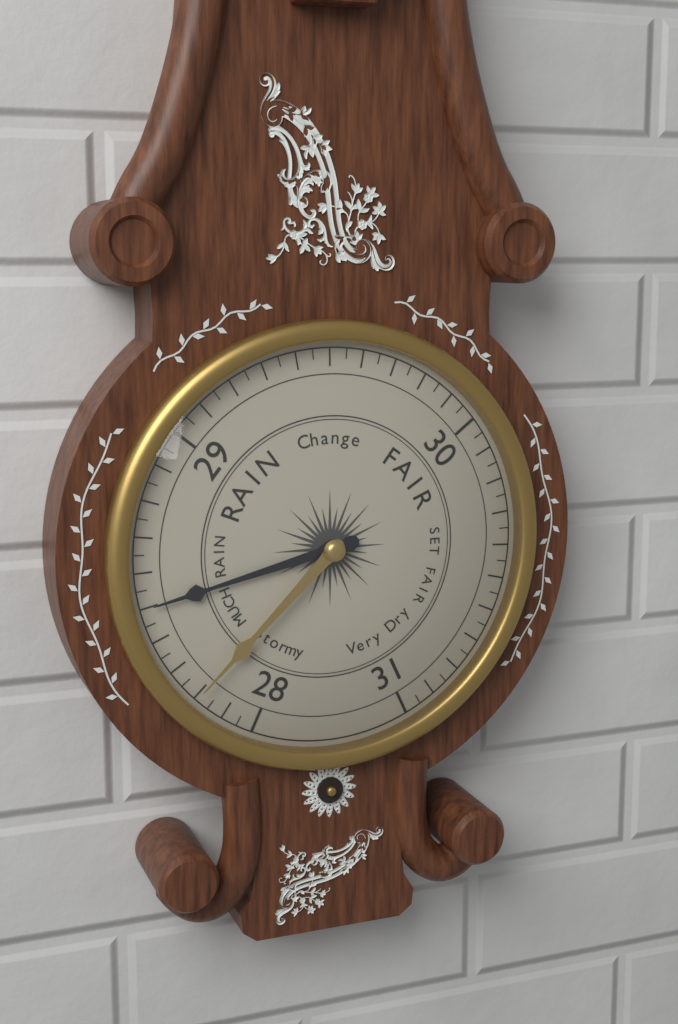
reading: 28.50 (no unit)
